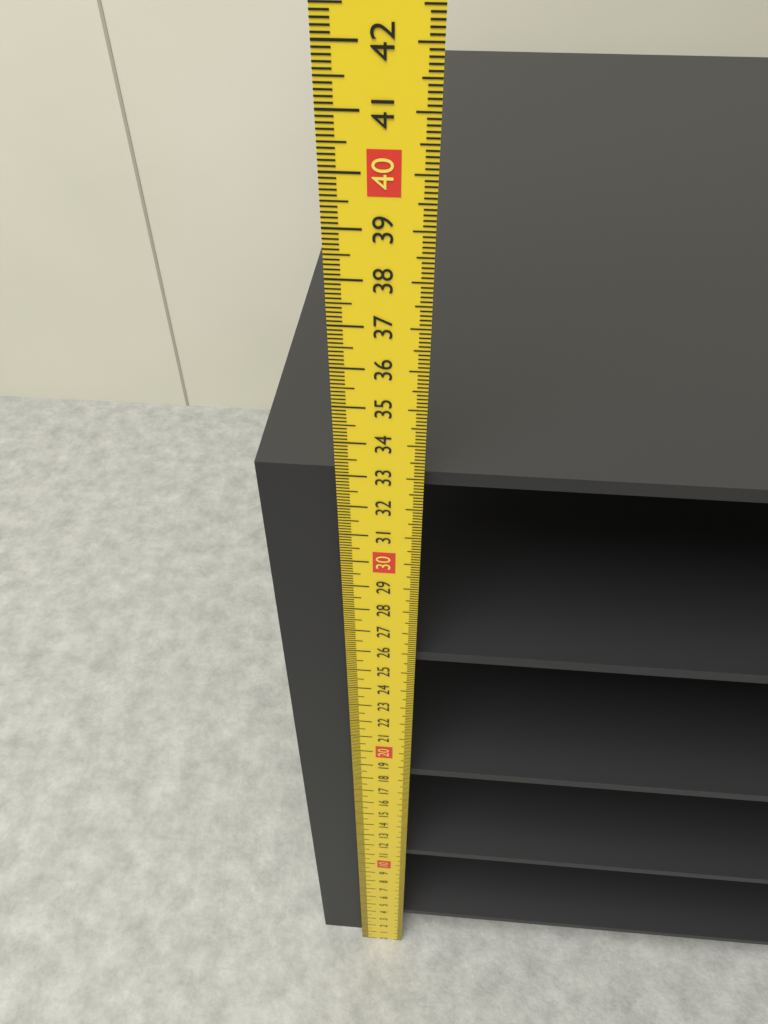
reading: 32.9 cm
